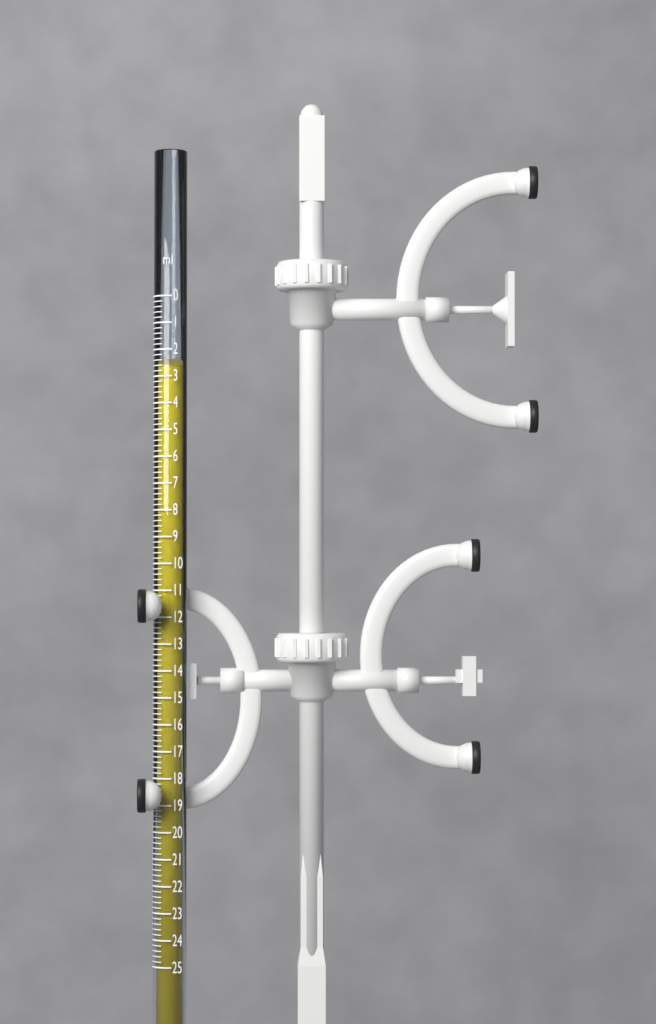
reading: 2.6 ml
